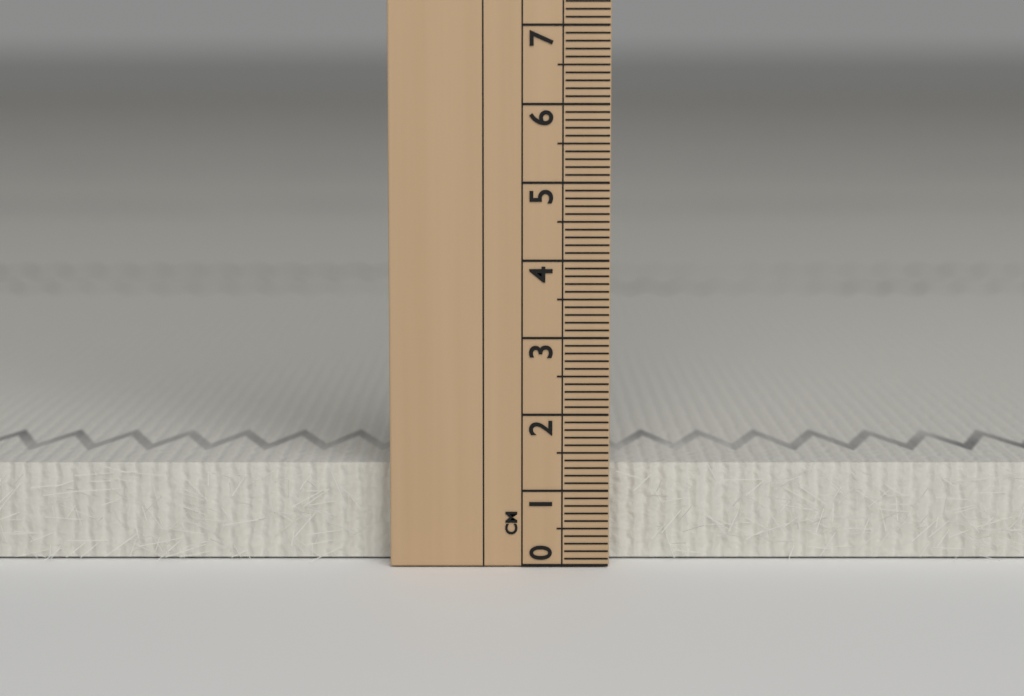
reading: 1.3 cm
